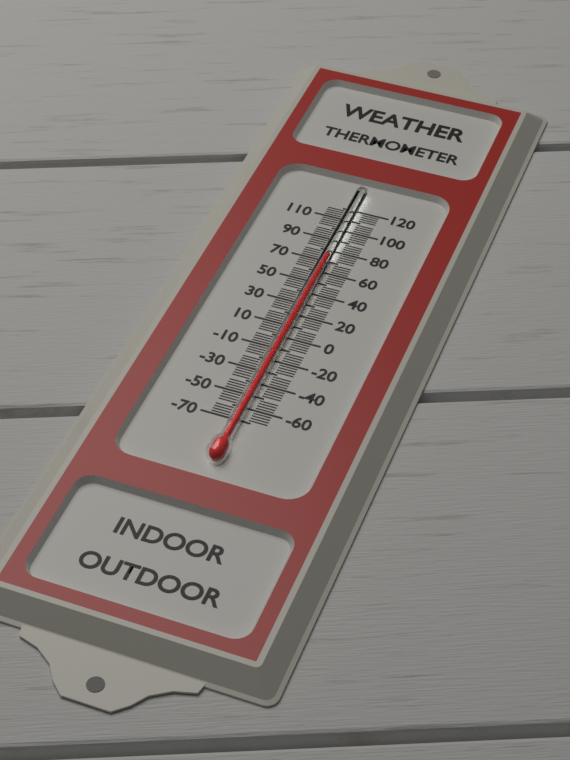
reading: 72 (no unit)
